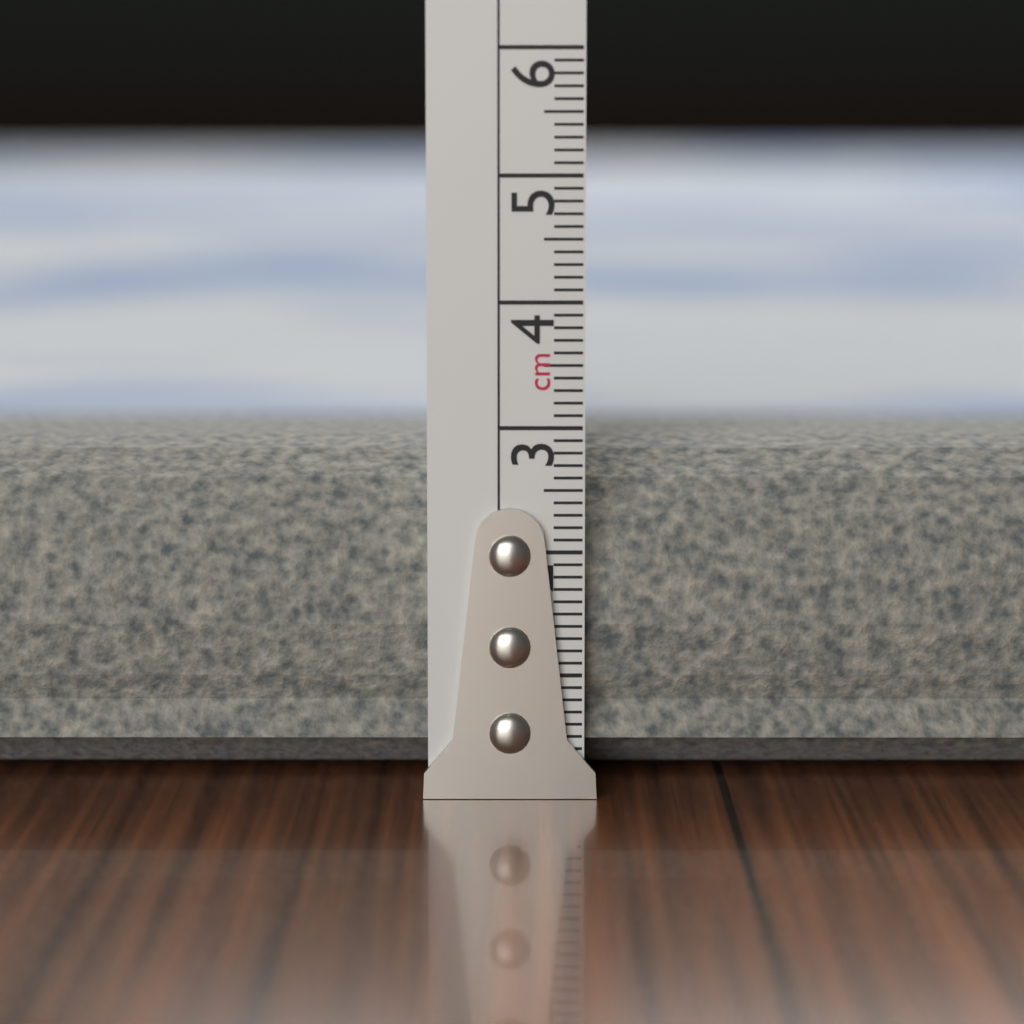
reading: 2.9 cm
